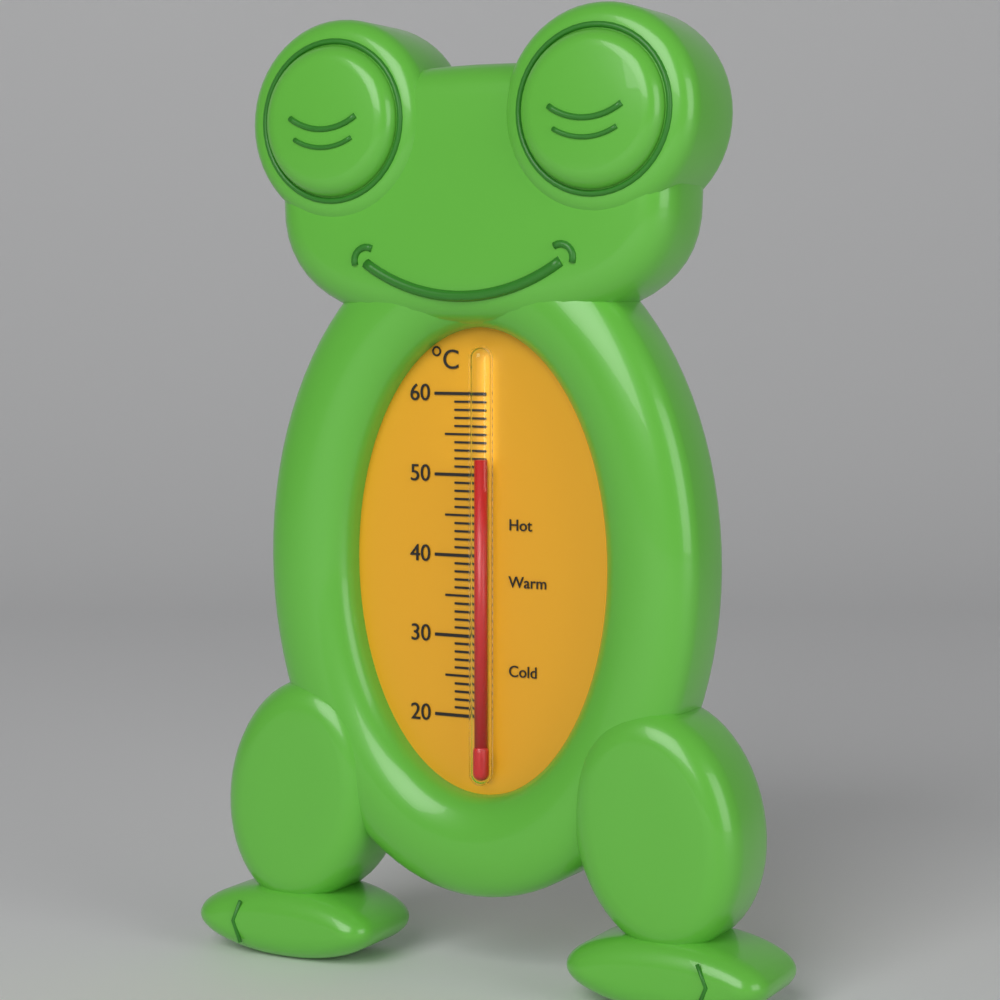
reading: 52 °C
